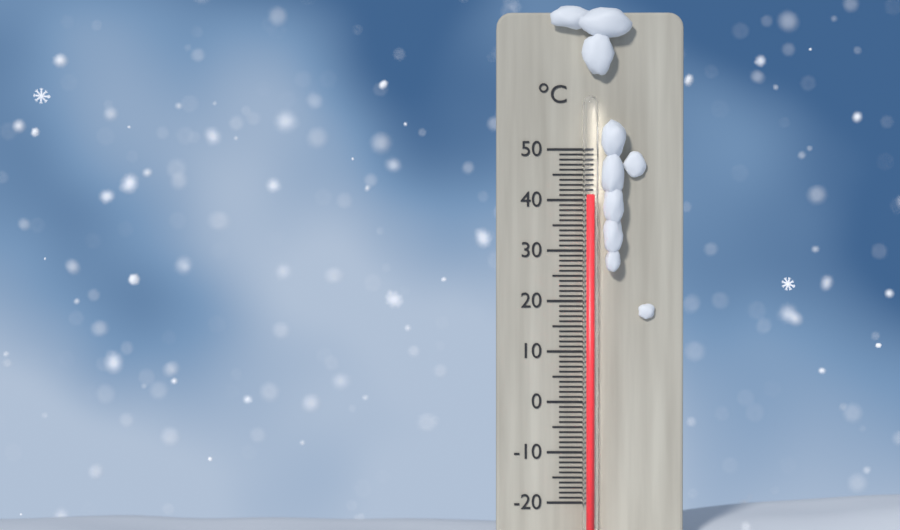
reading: 41 °C
